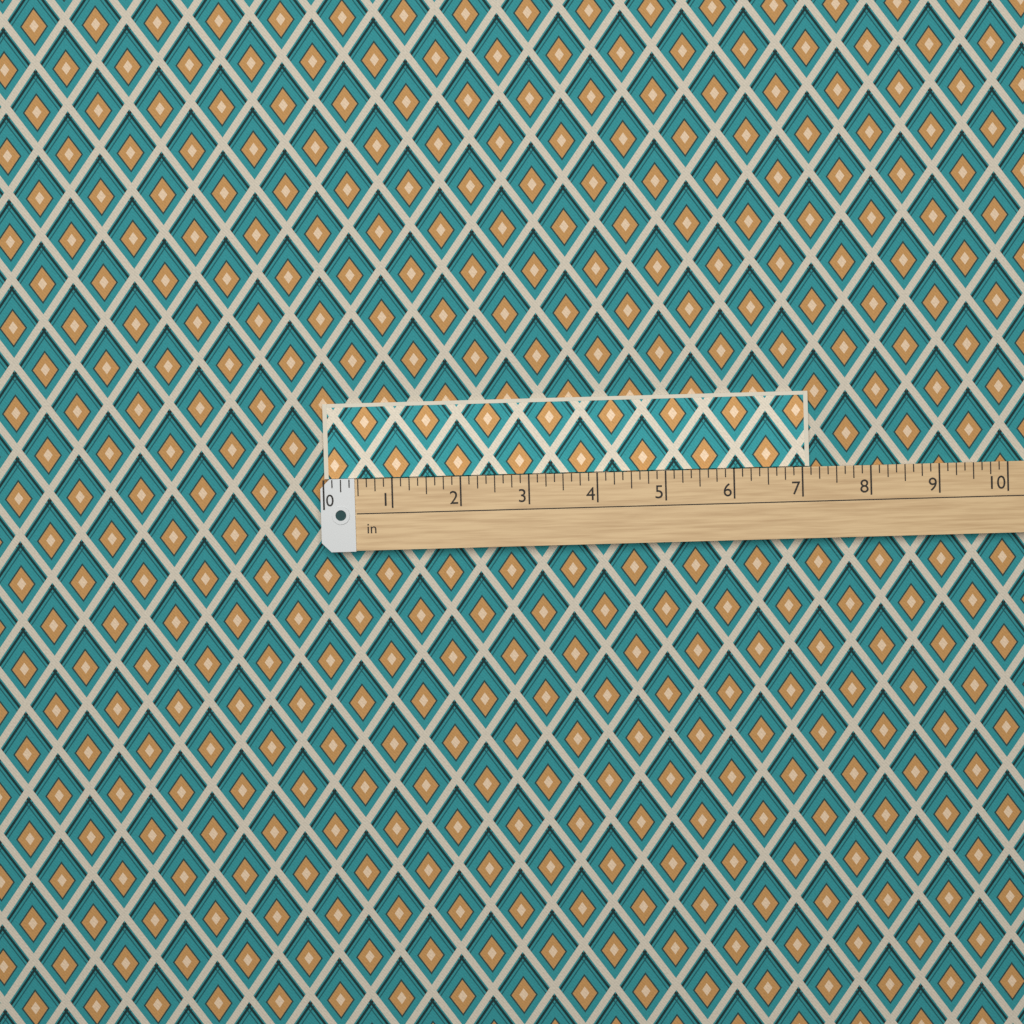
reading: 7.125 in
